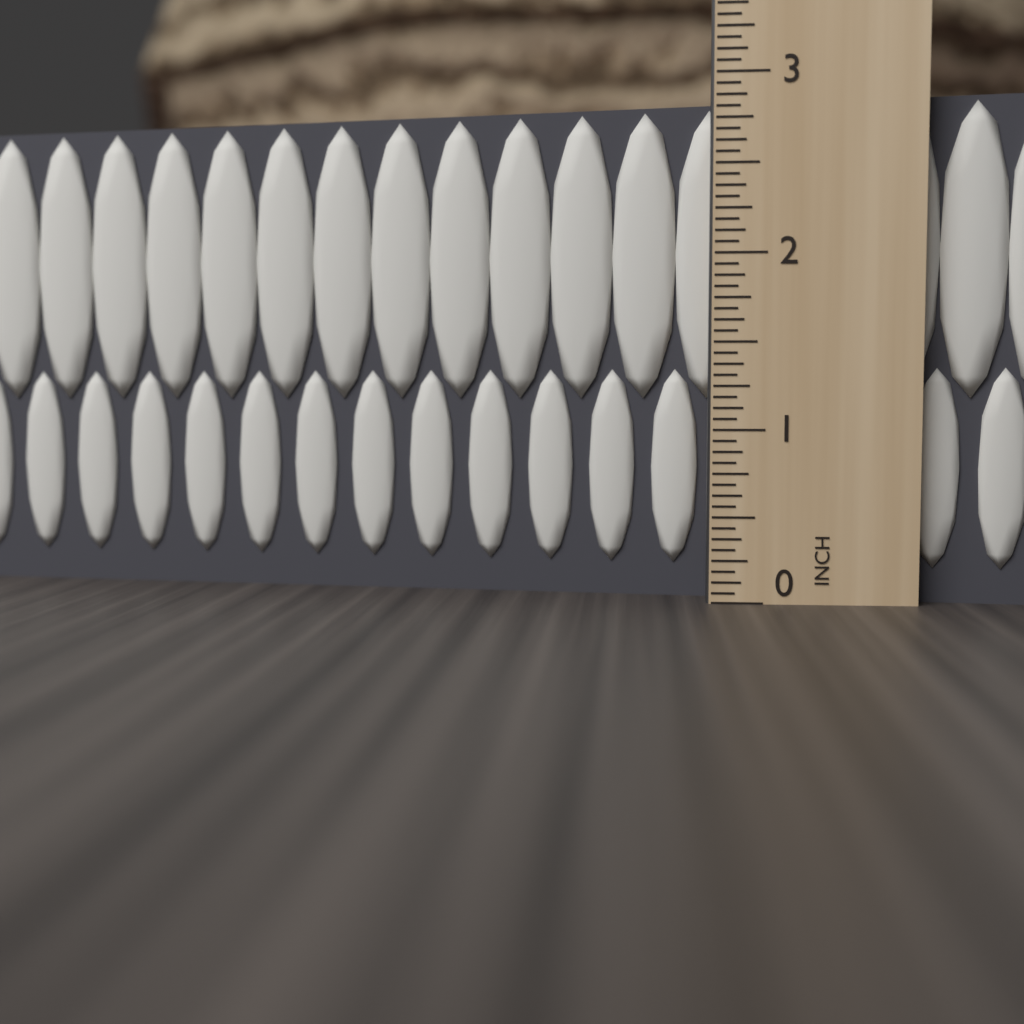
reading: 2.8750 in
